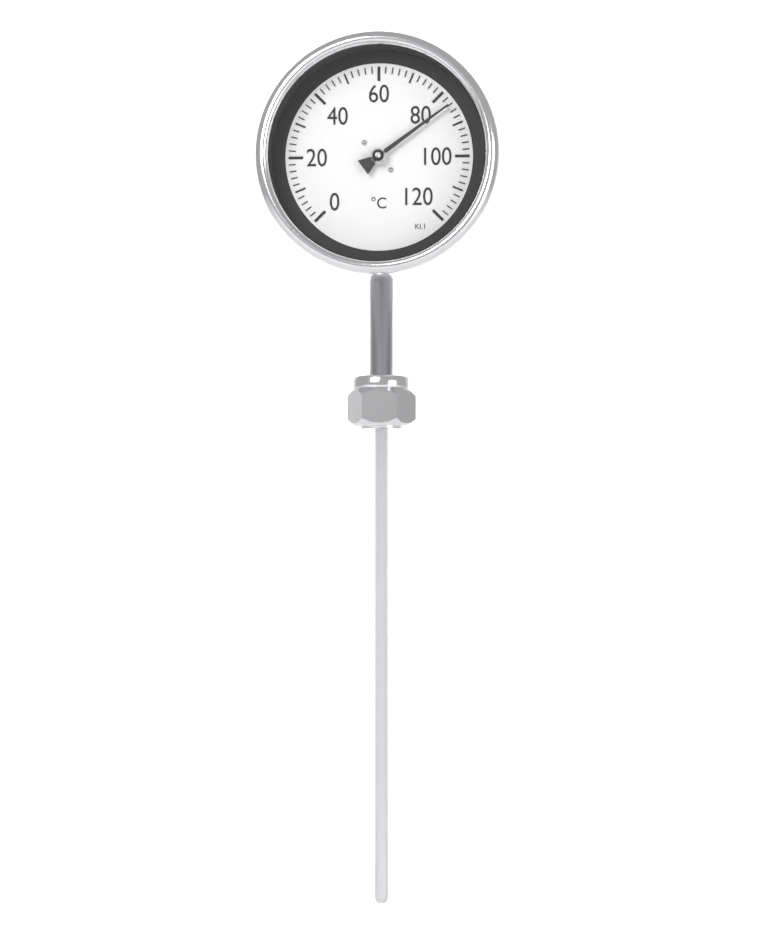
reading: 84 °C
